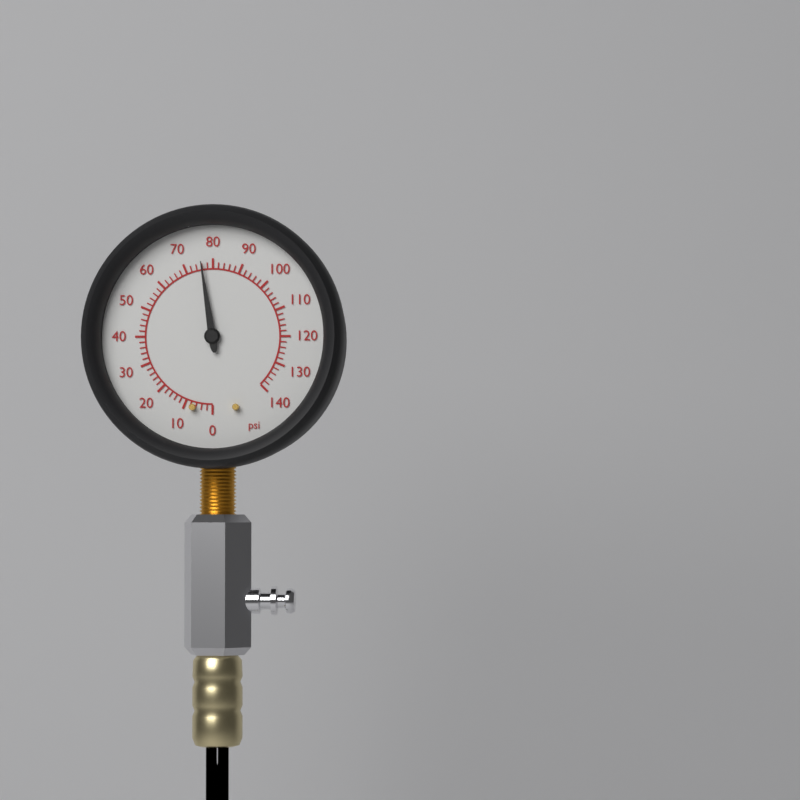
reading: 76 psi
